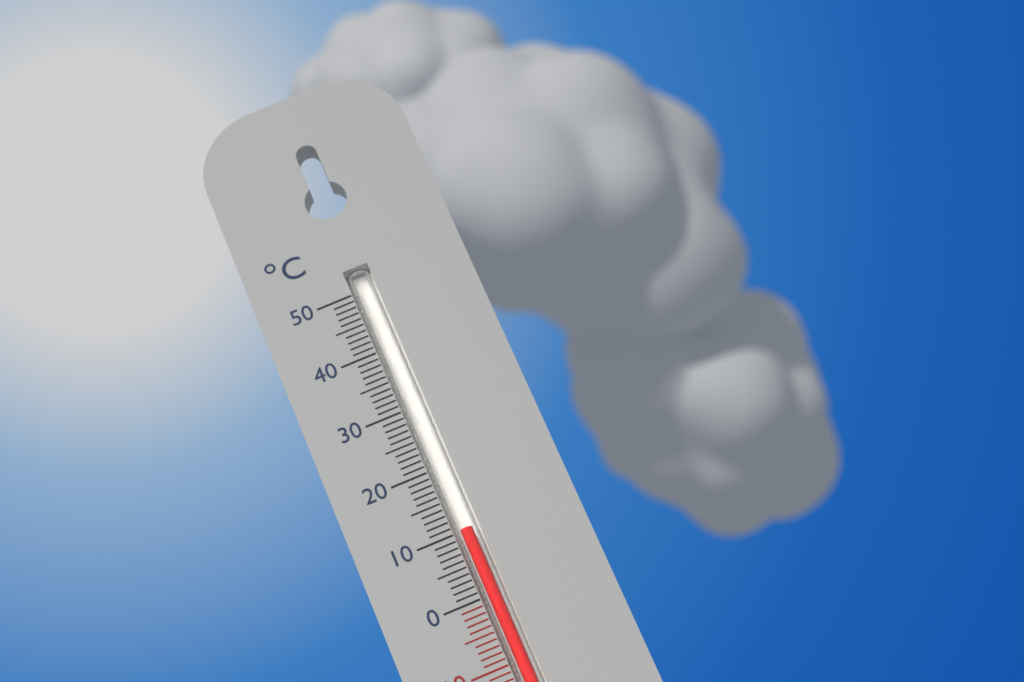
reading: 10 °C
